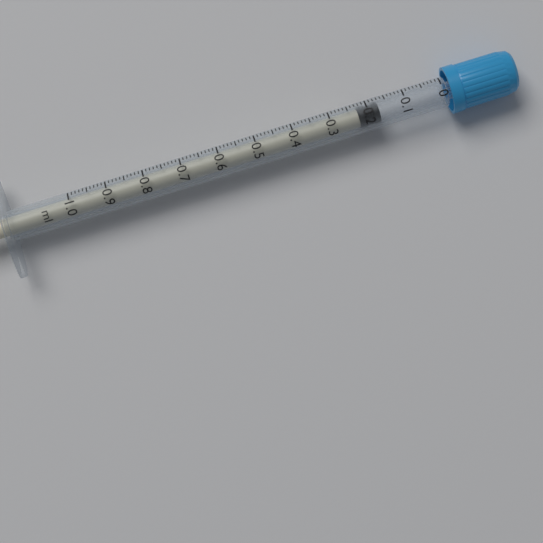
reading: 0.17 ml
